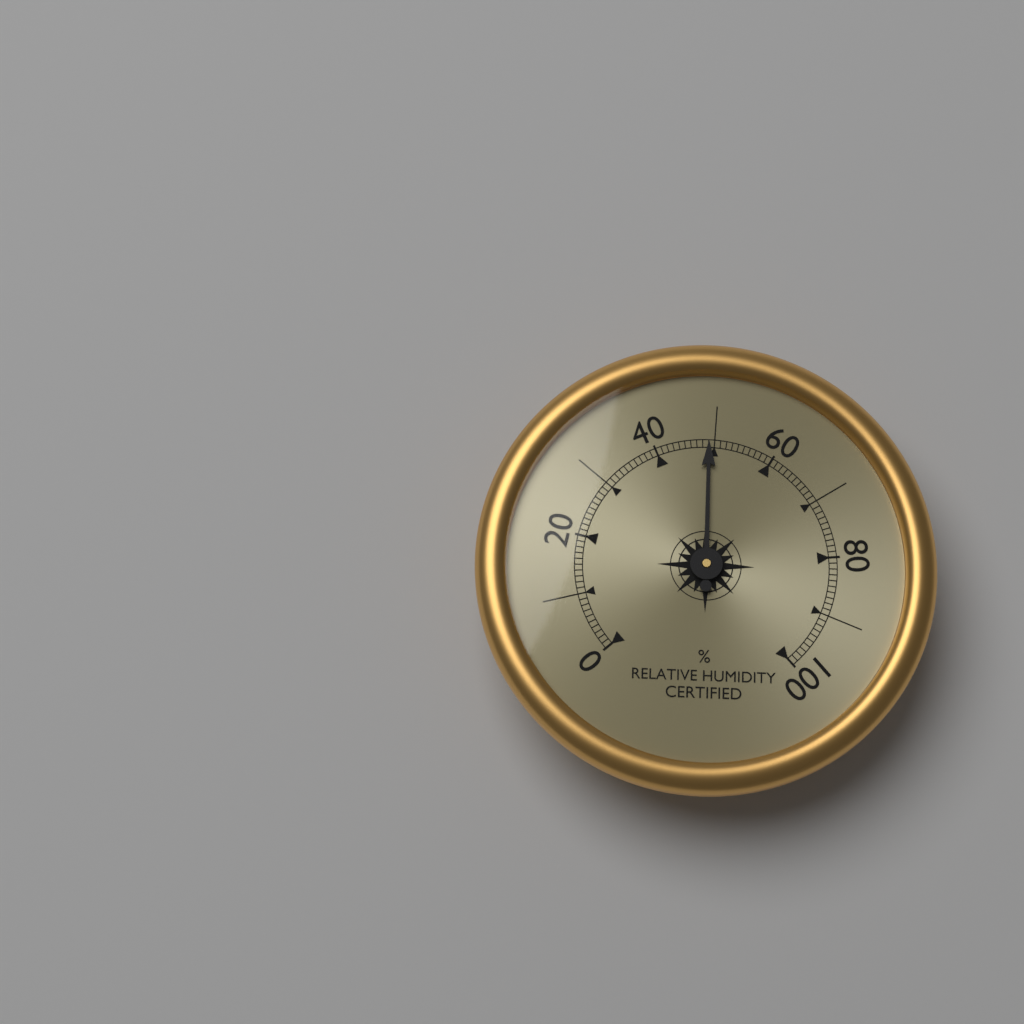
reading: 49 %
